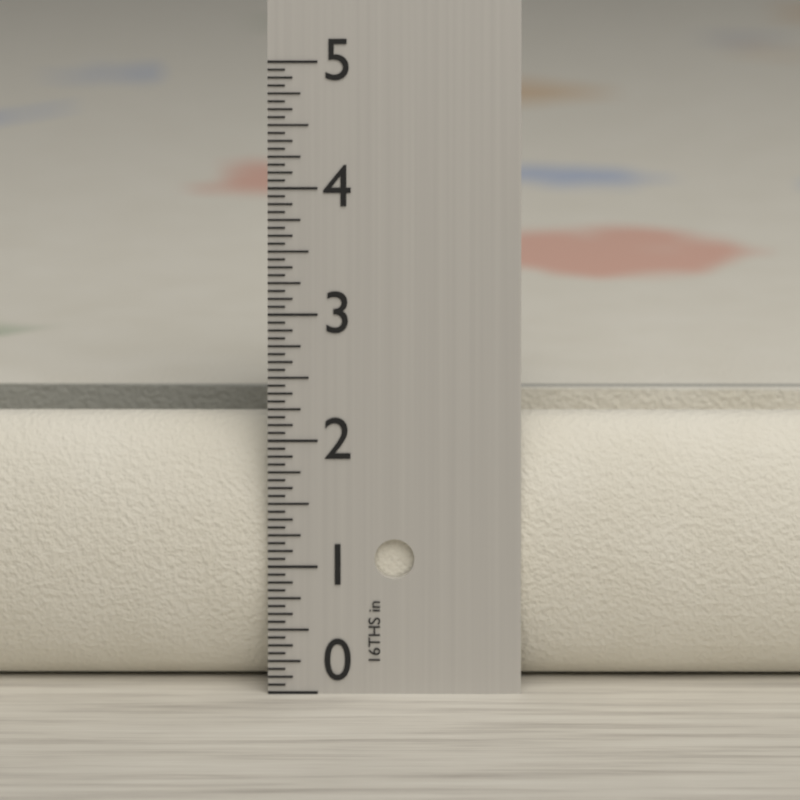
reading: 2.1250 in
